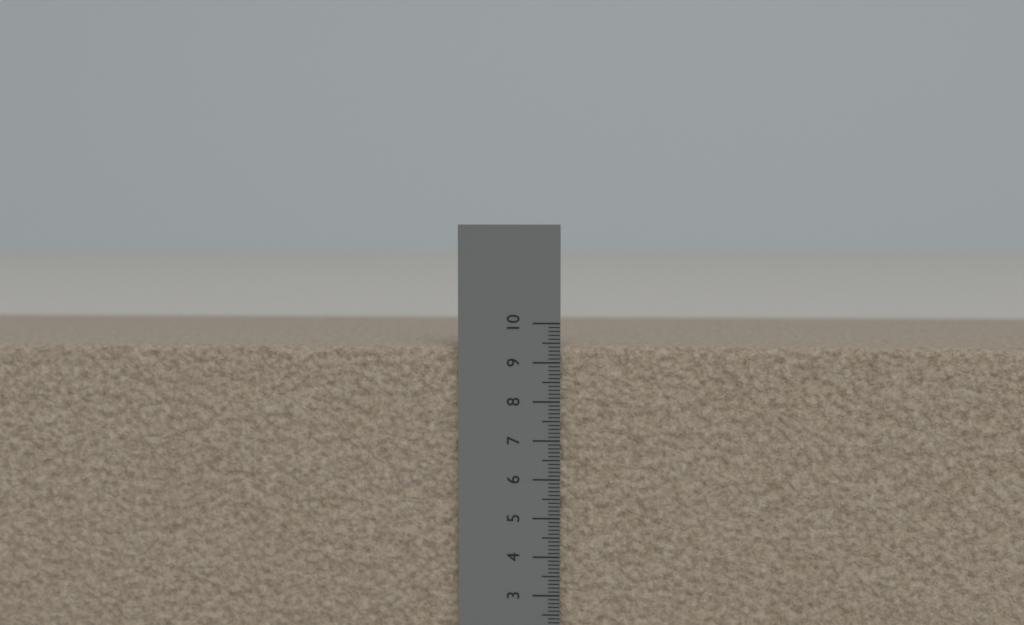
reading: 9.4 cm
